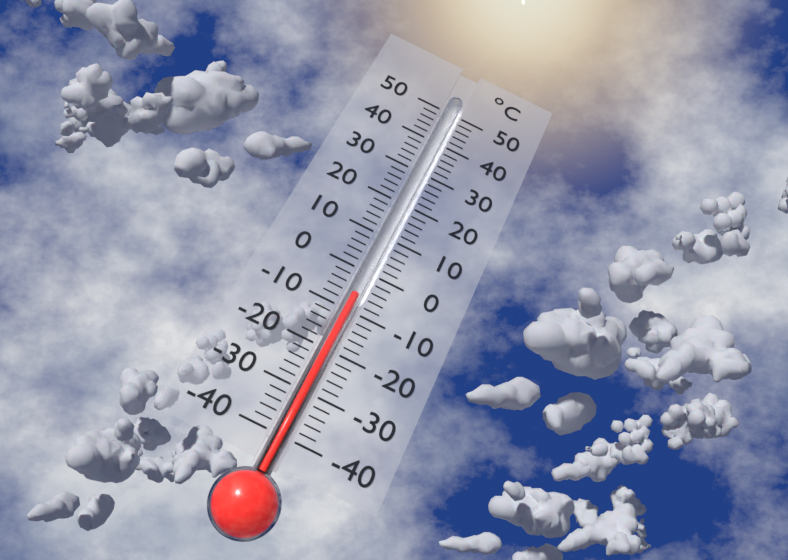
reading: -6 °C
